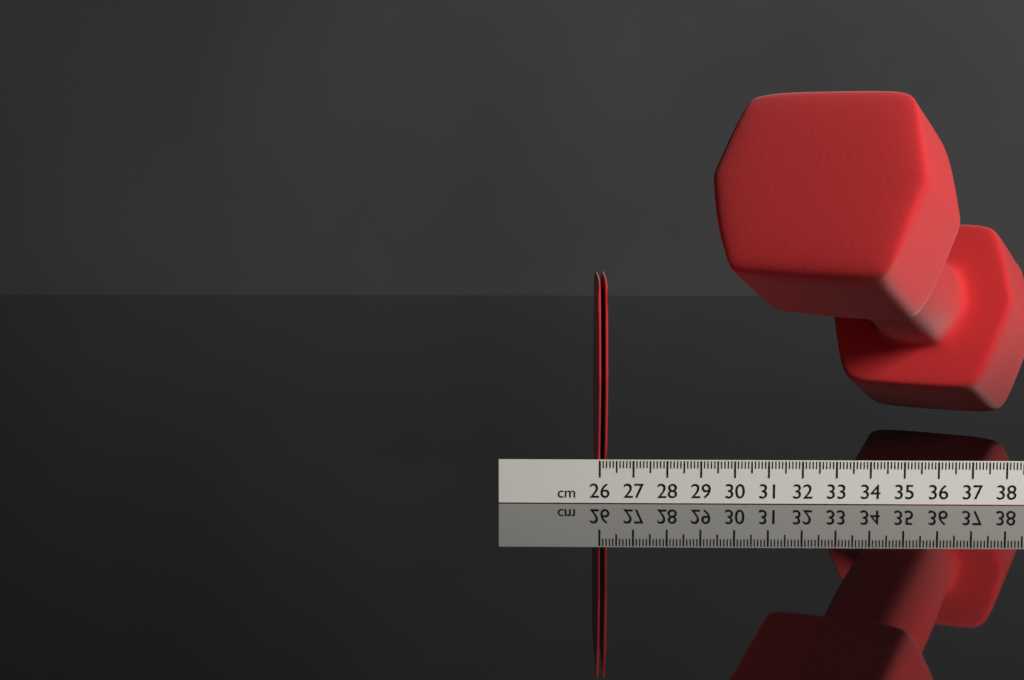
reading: 26.3 cm
